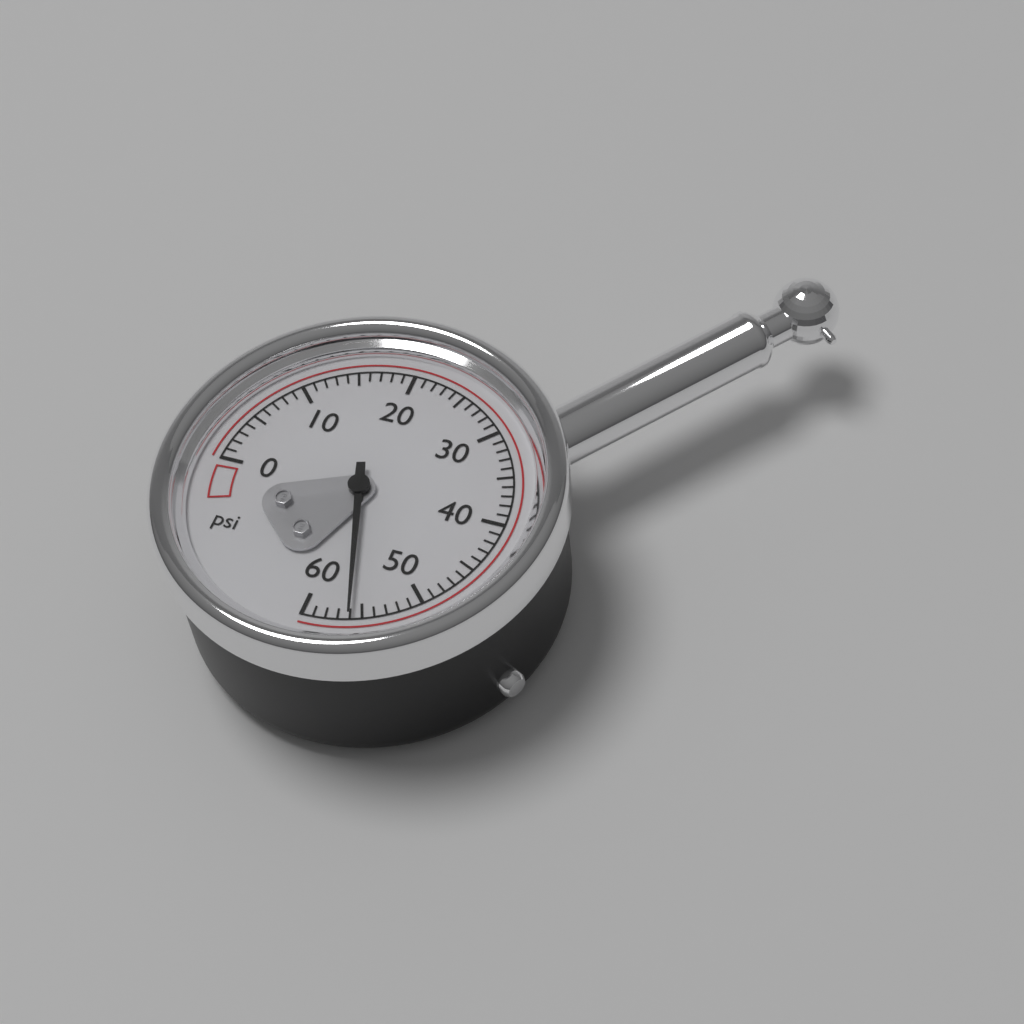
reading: 56 psi
